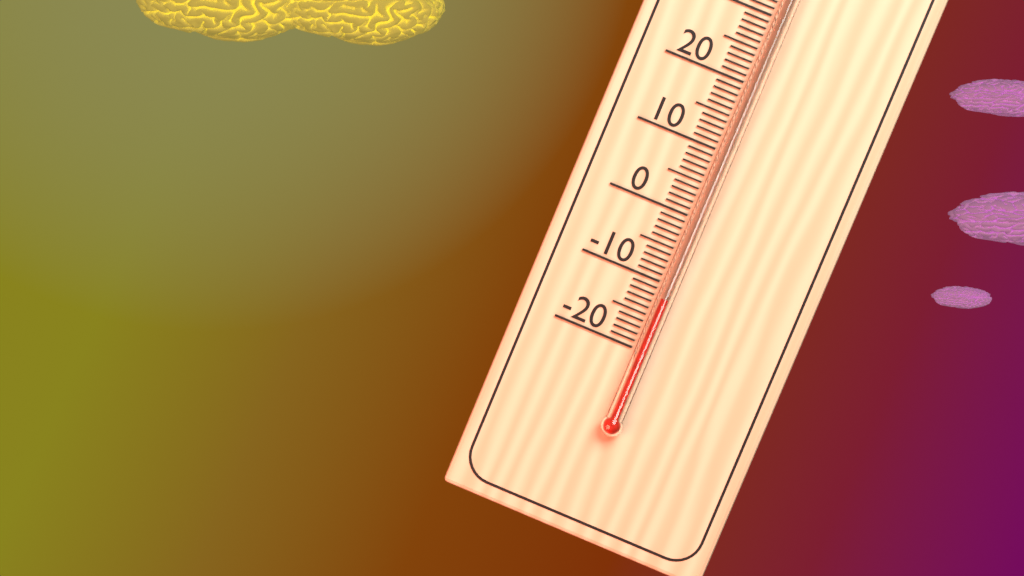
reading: -12 °C
